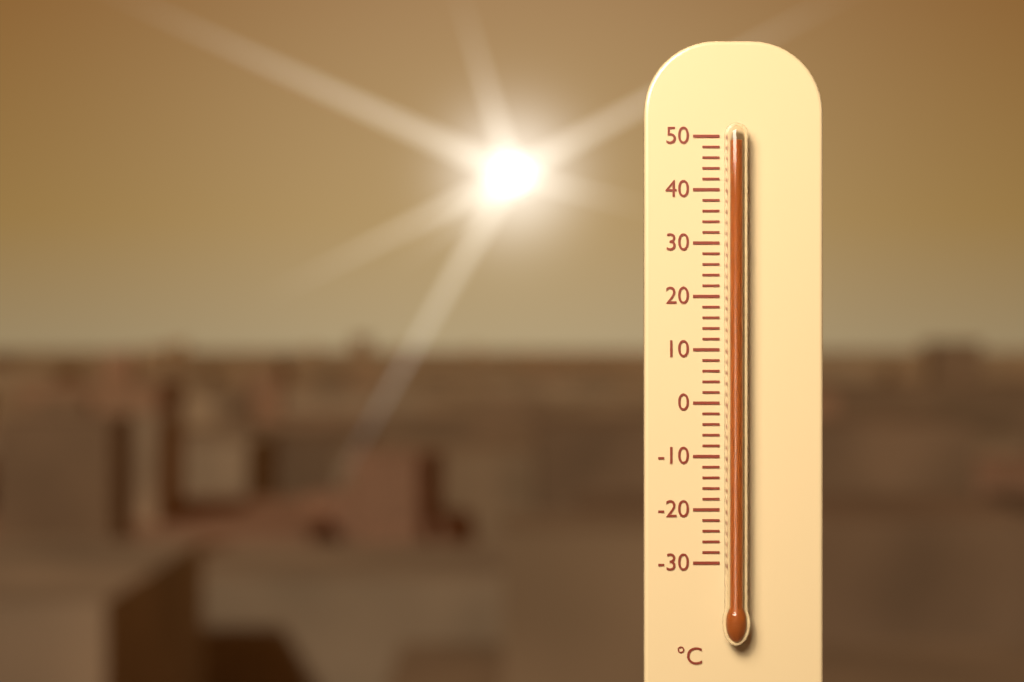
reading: 49 °C
